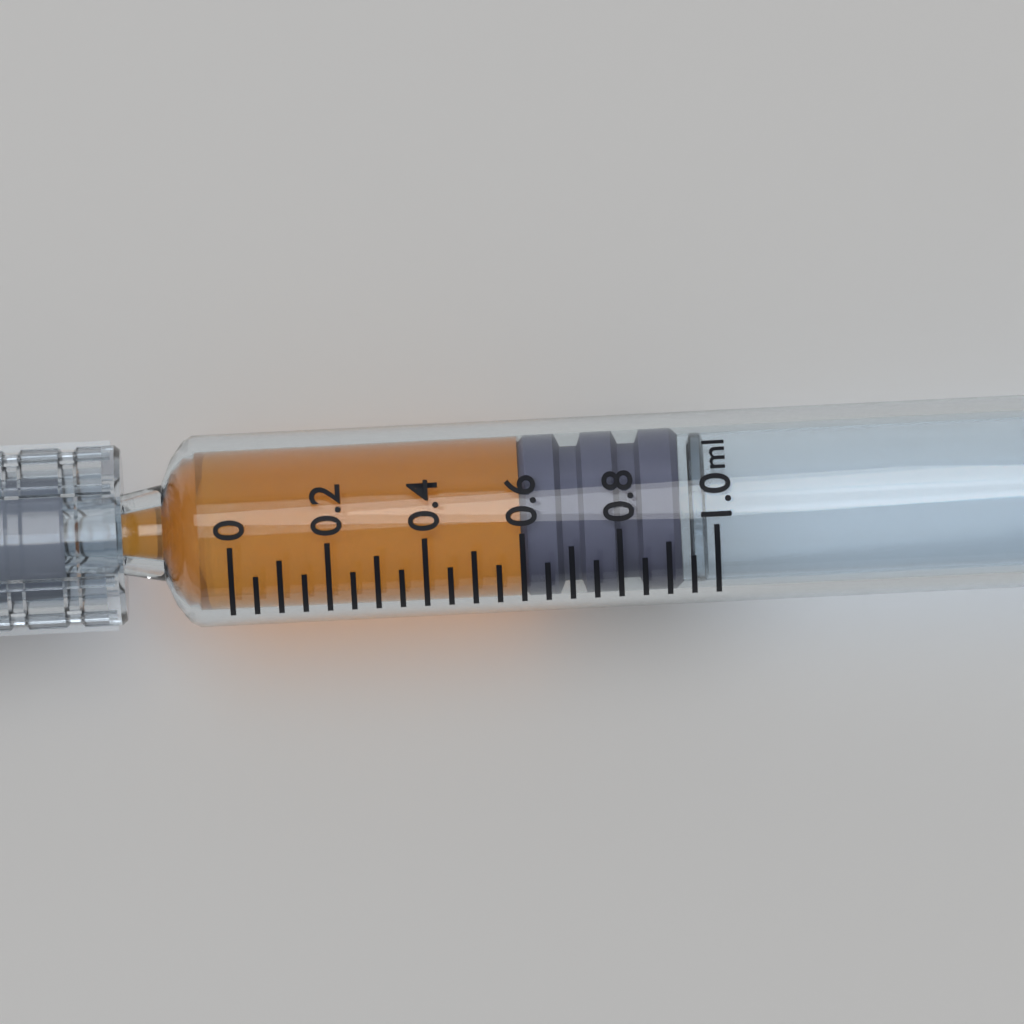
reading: 0.60 ml
